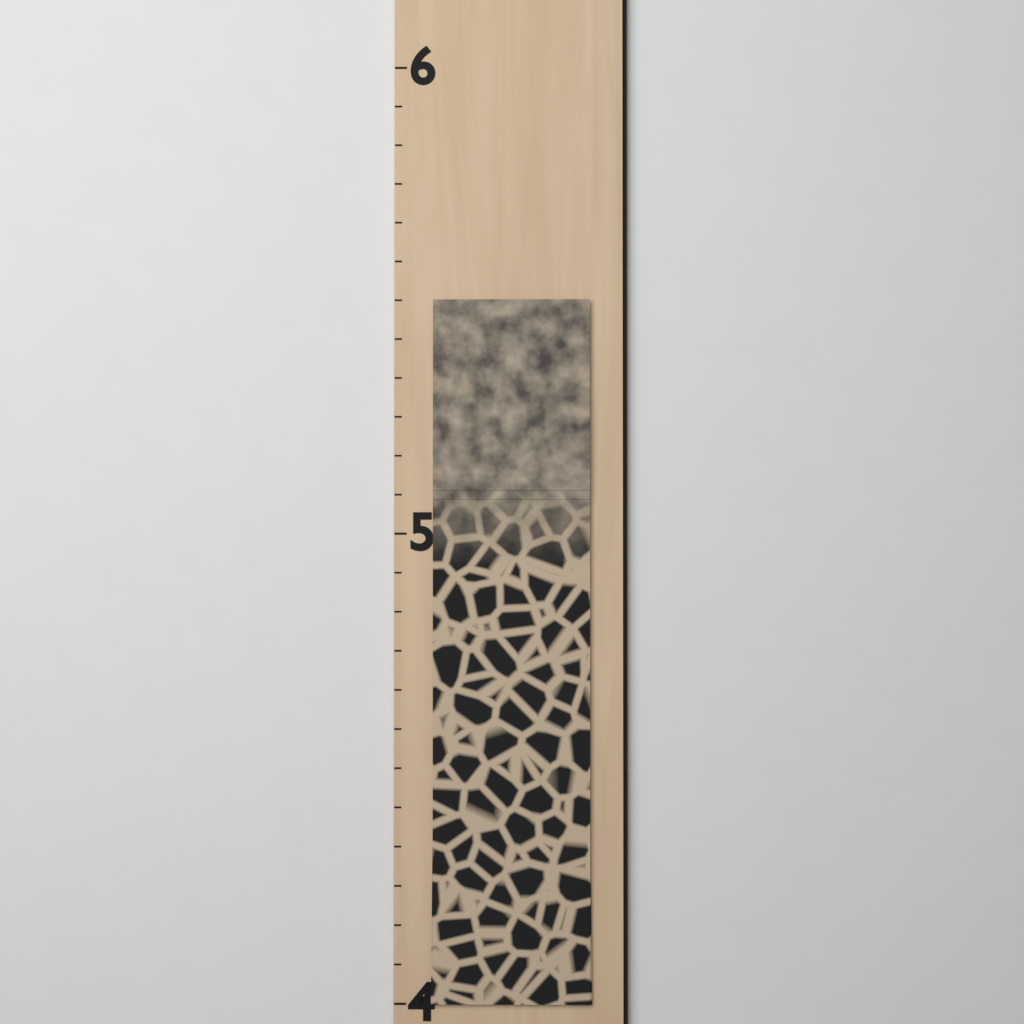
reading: 5.500000 (no unit)
